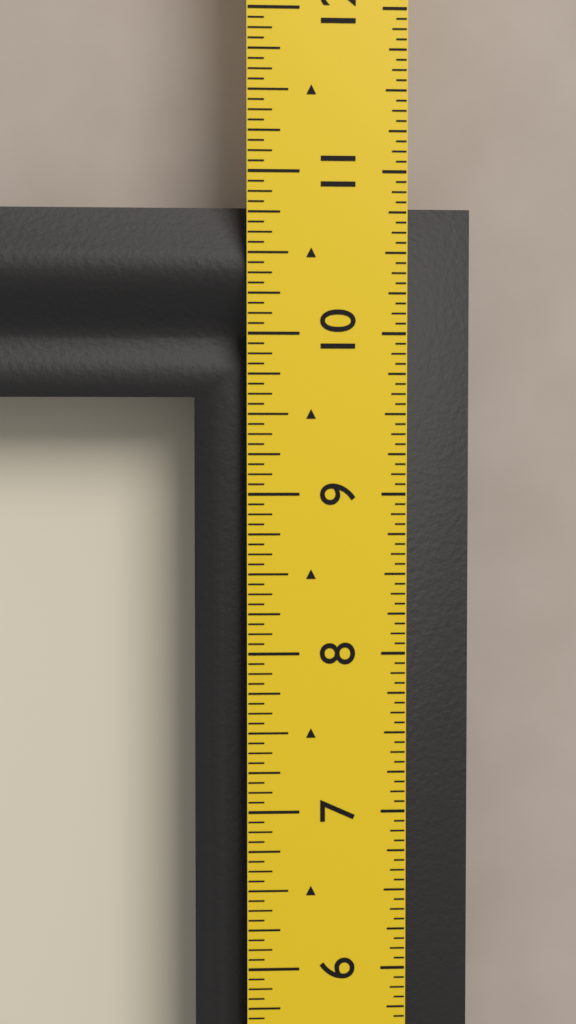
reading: 10.8125 in
